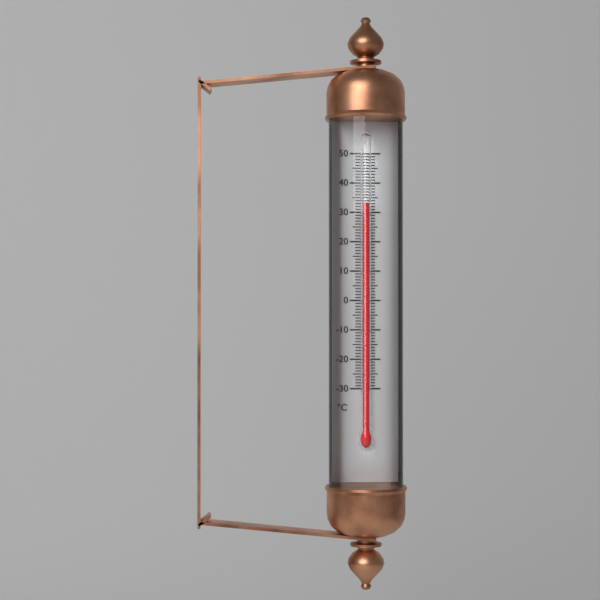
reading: 33 °C
